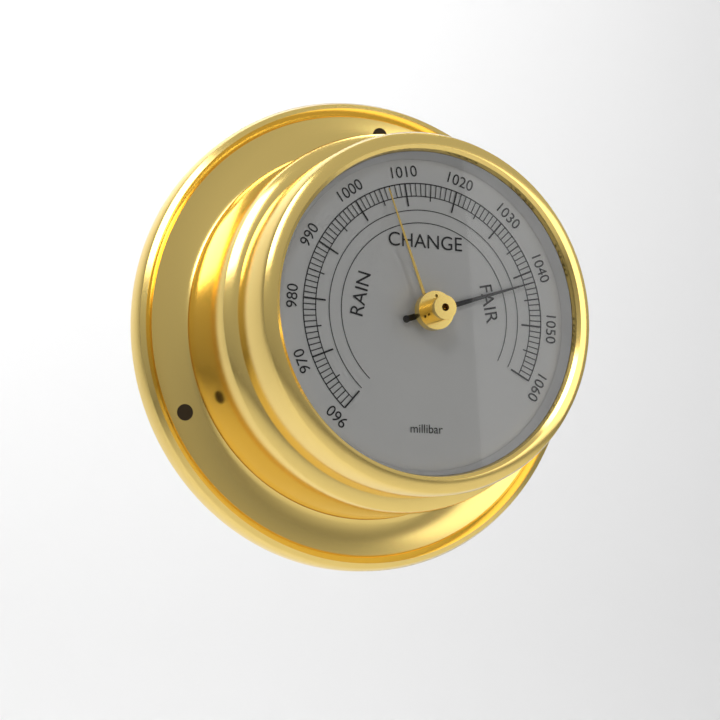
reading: 1042 millibar
